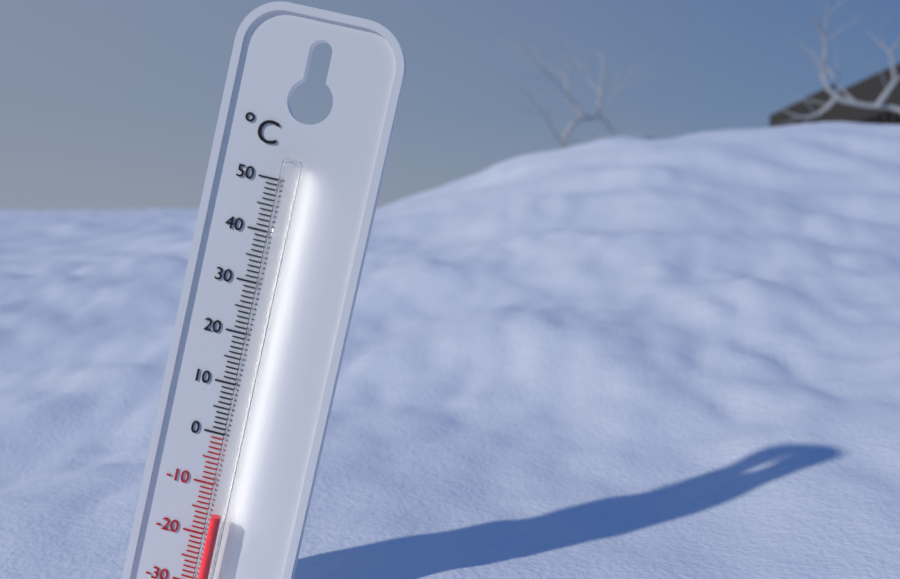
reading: -15 °C
